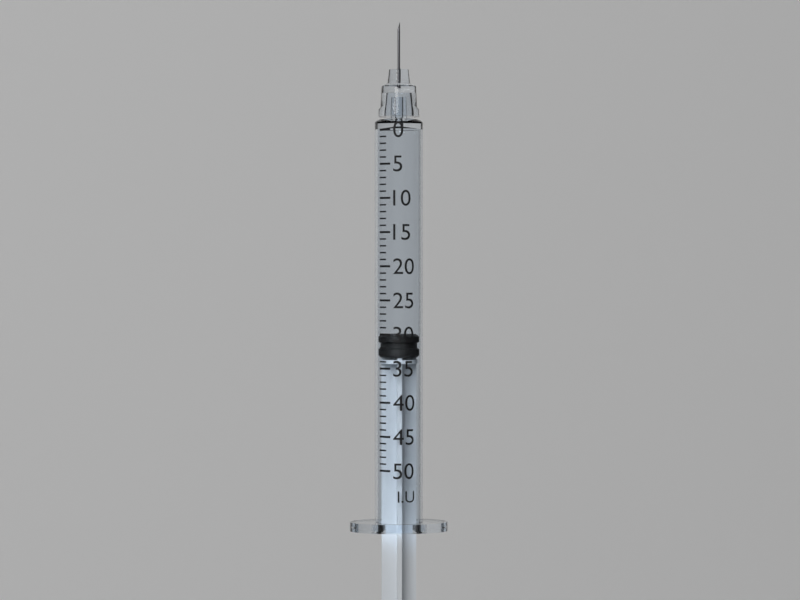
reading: 30 I.U.
